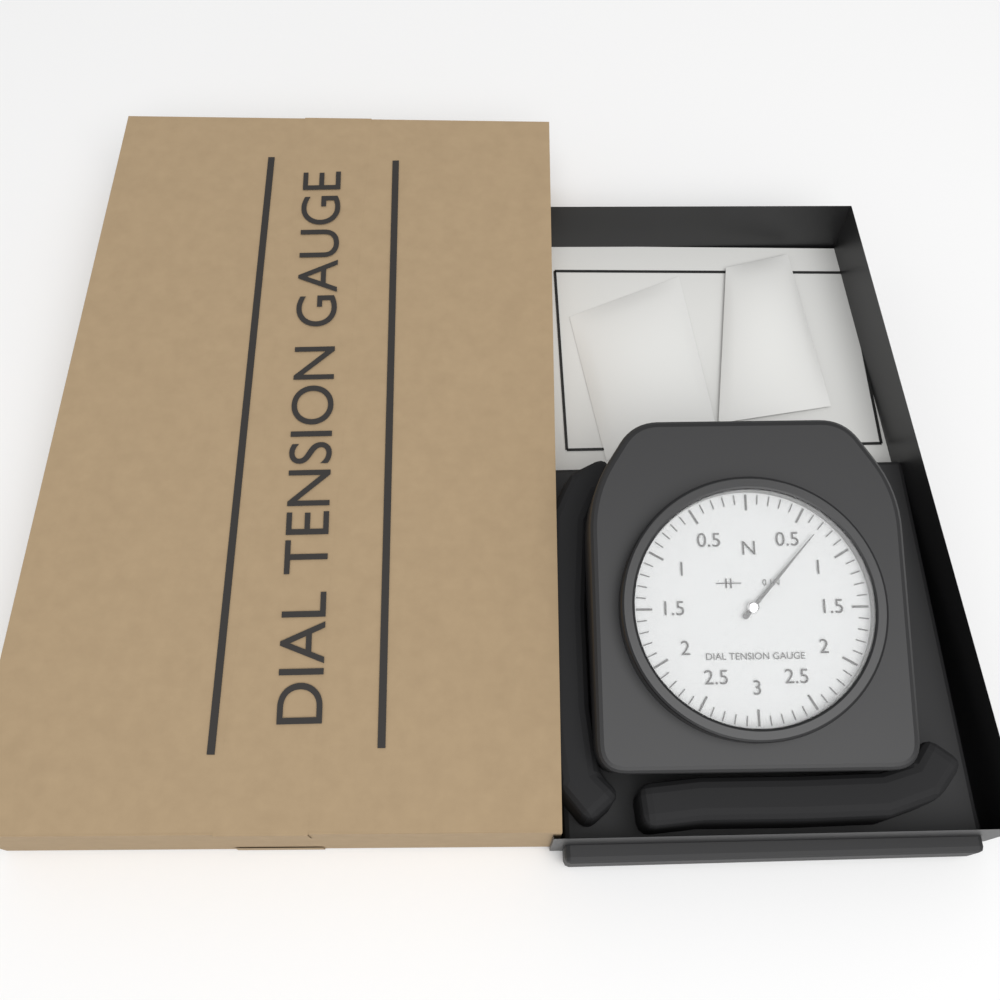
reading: 0.7 N
